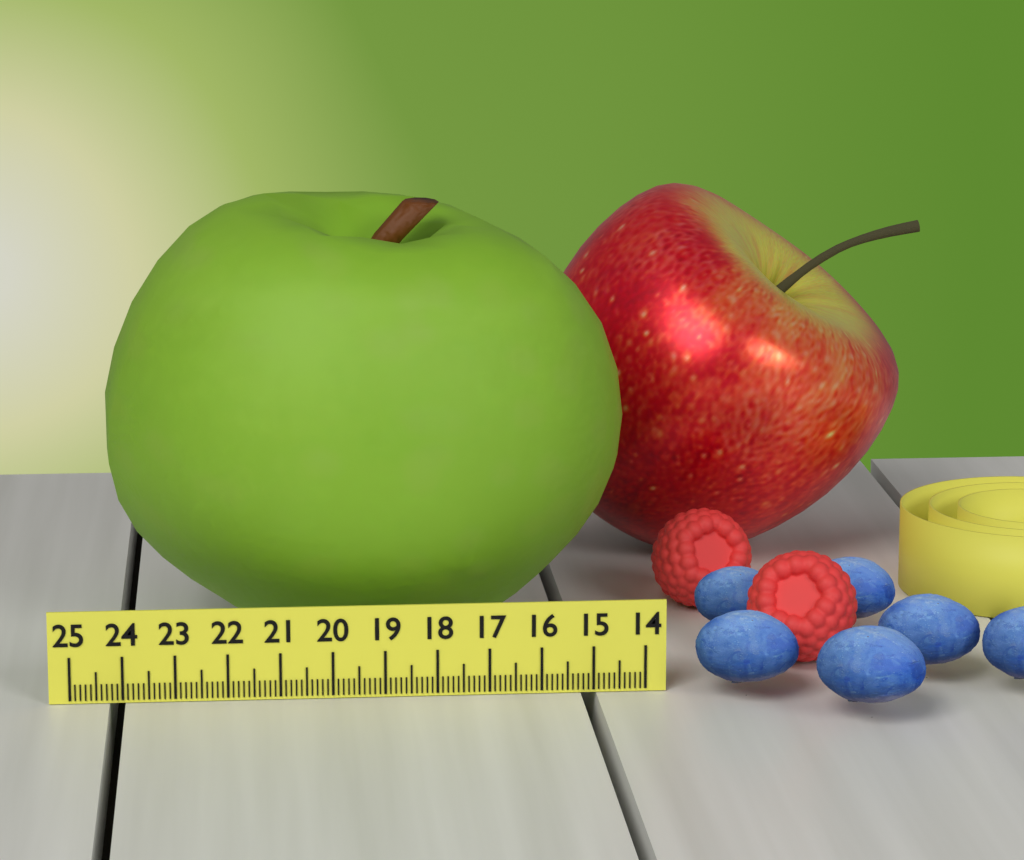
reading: 24.4 (no unit)
